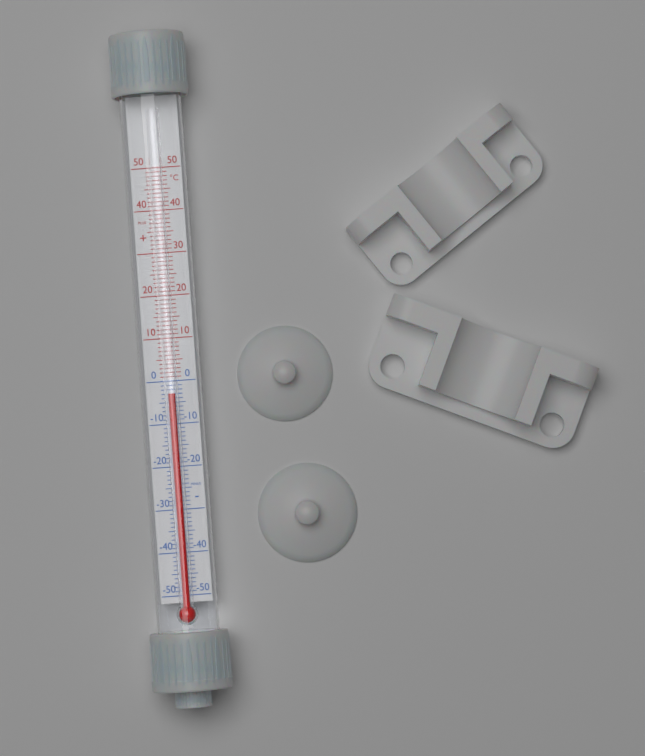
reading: -3 °C
